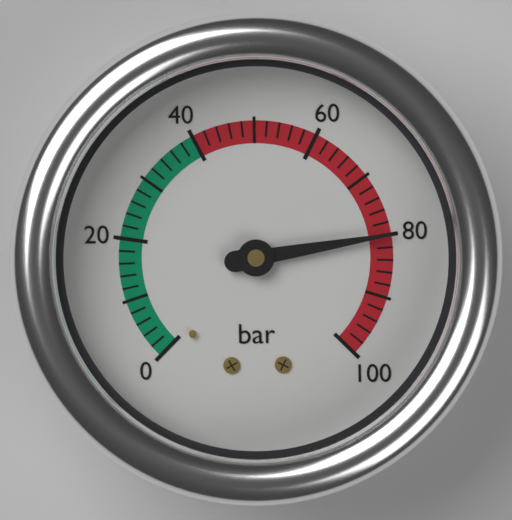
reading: 80 bar
